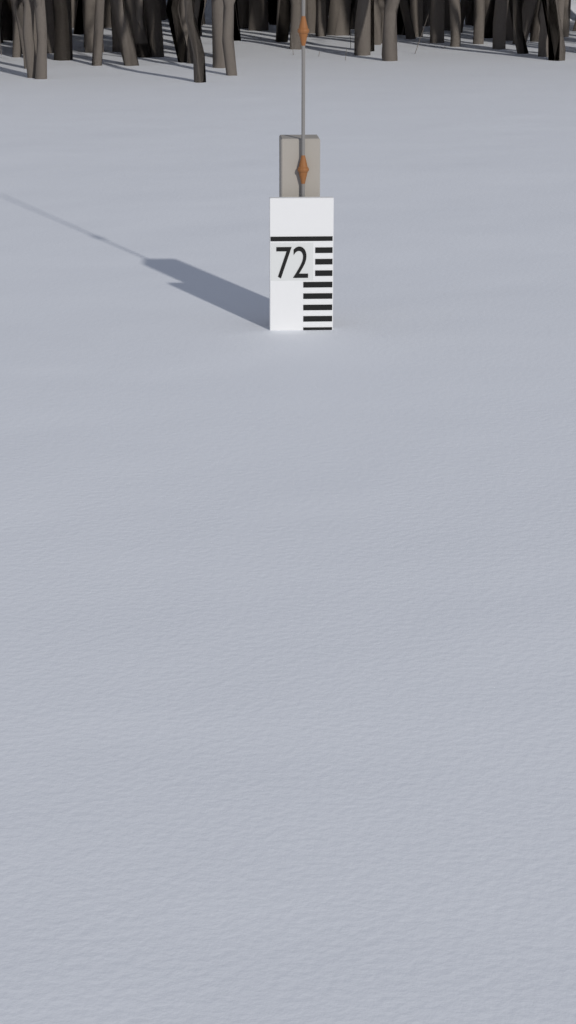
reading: 64 (no unit)
